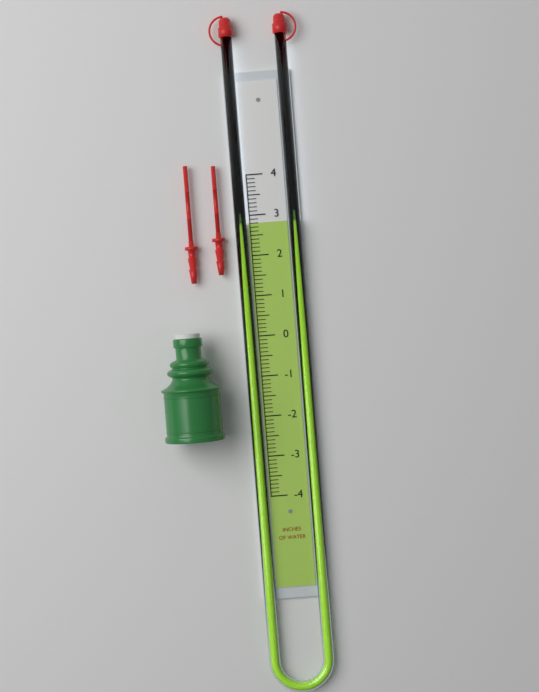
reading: 2.8 in
